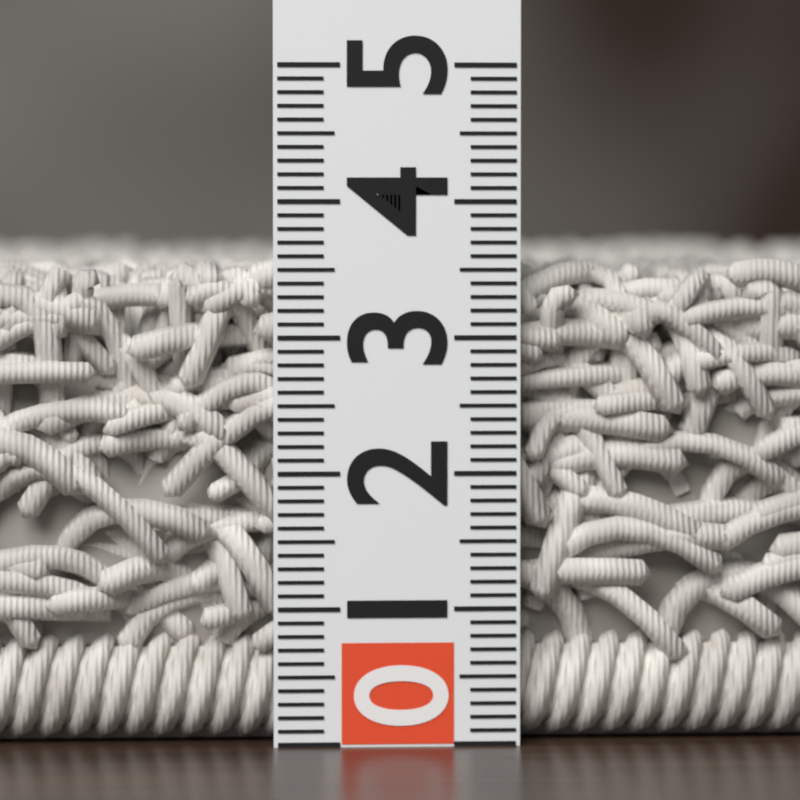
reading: 3.6 (no unit)
